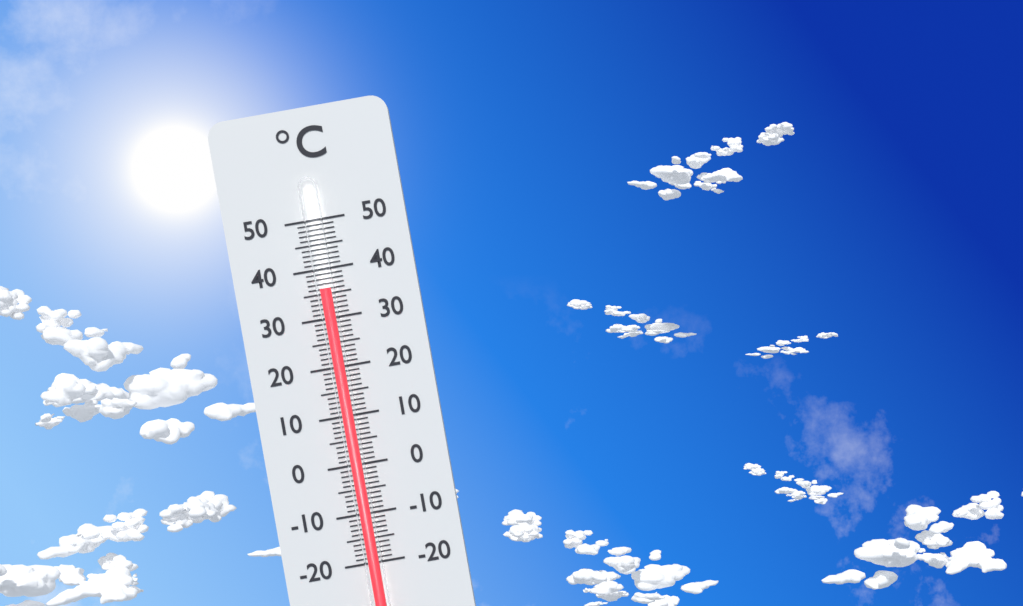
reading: 36 °C
